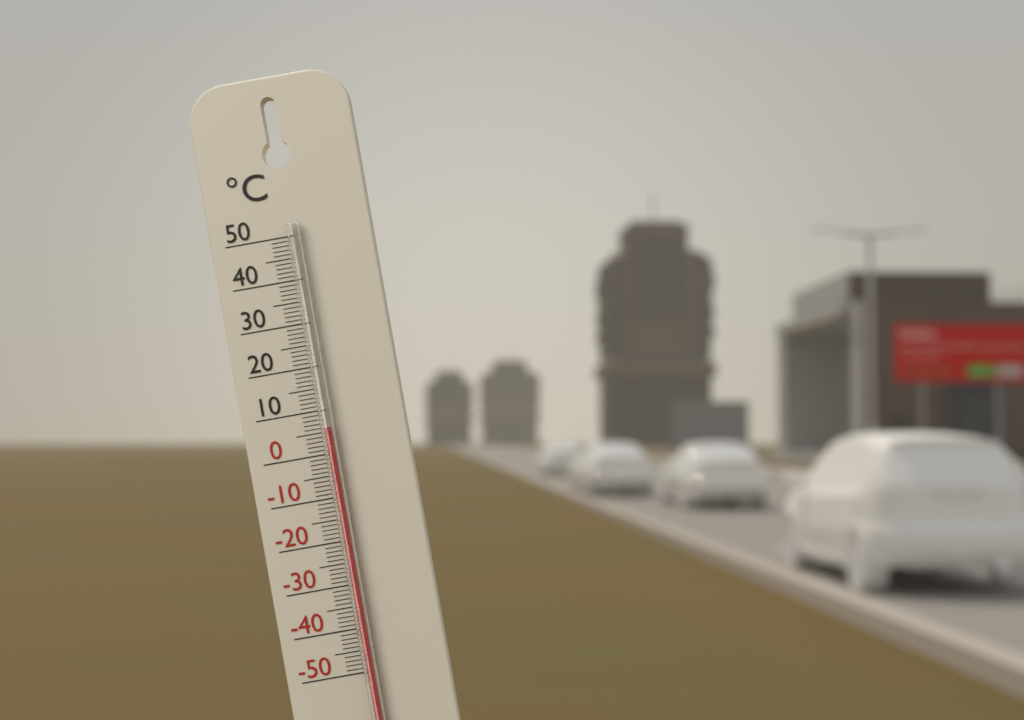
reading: 6 °C
